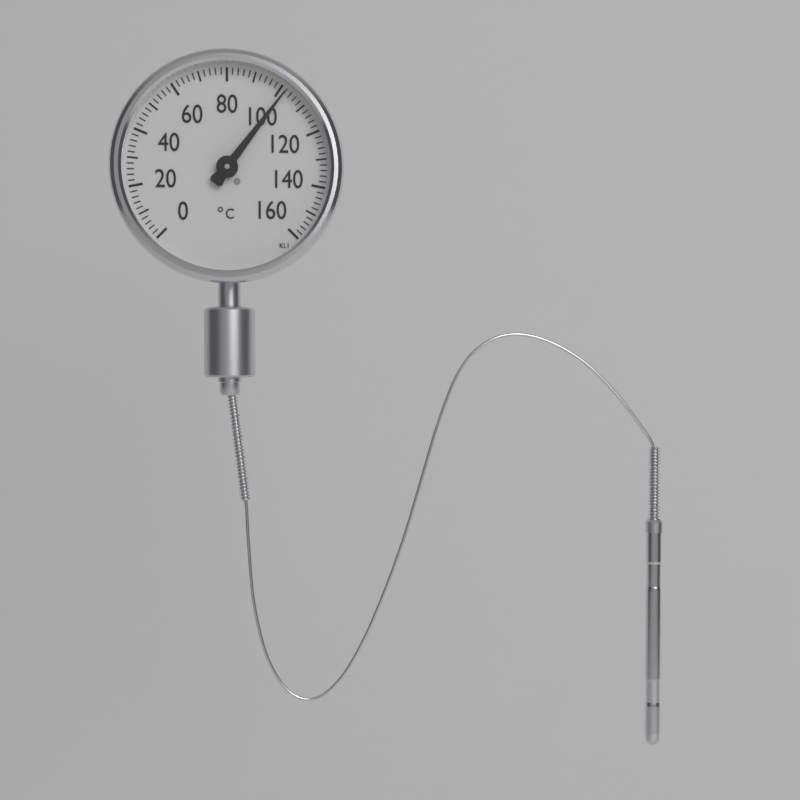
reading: 102 °C
